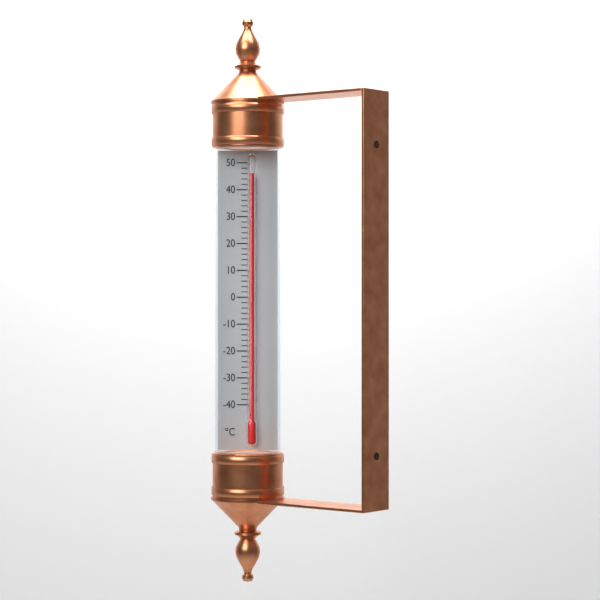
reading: 46 °C
